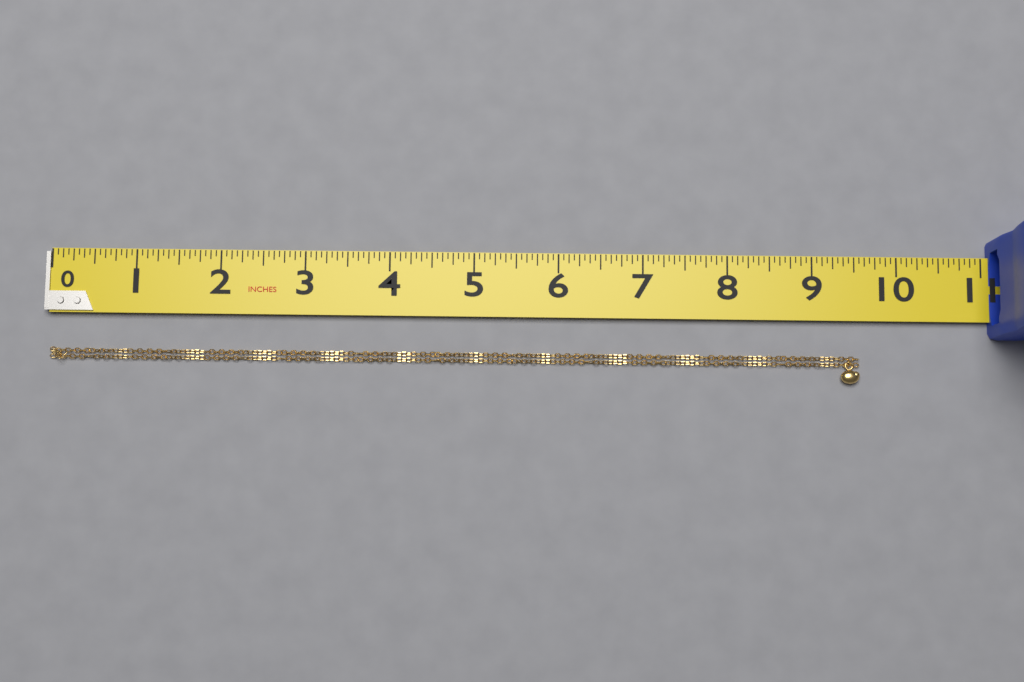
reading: 9.5625 in
